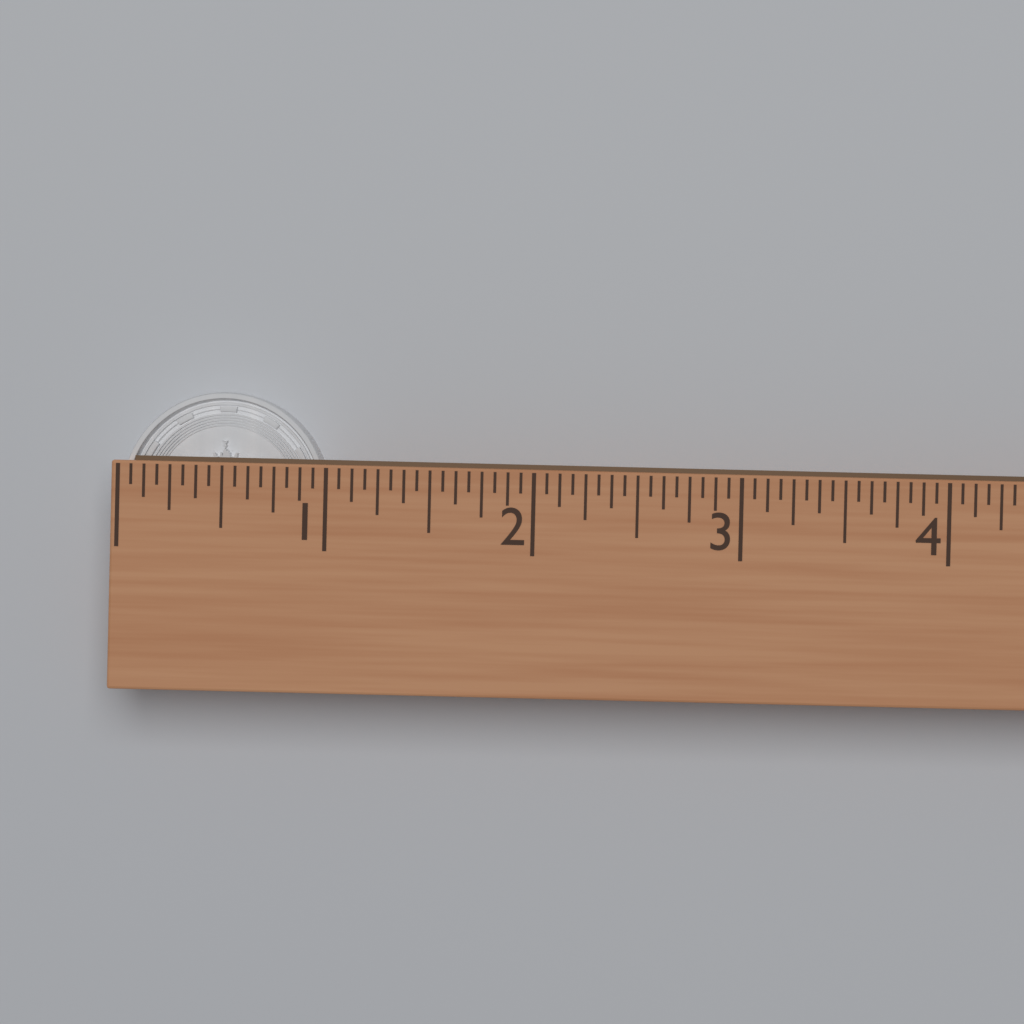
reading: 1.0000 (no unit)
